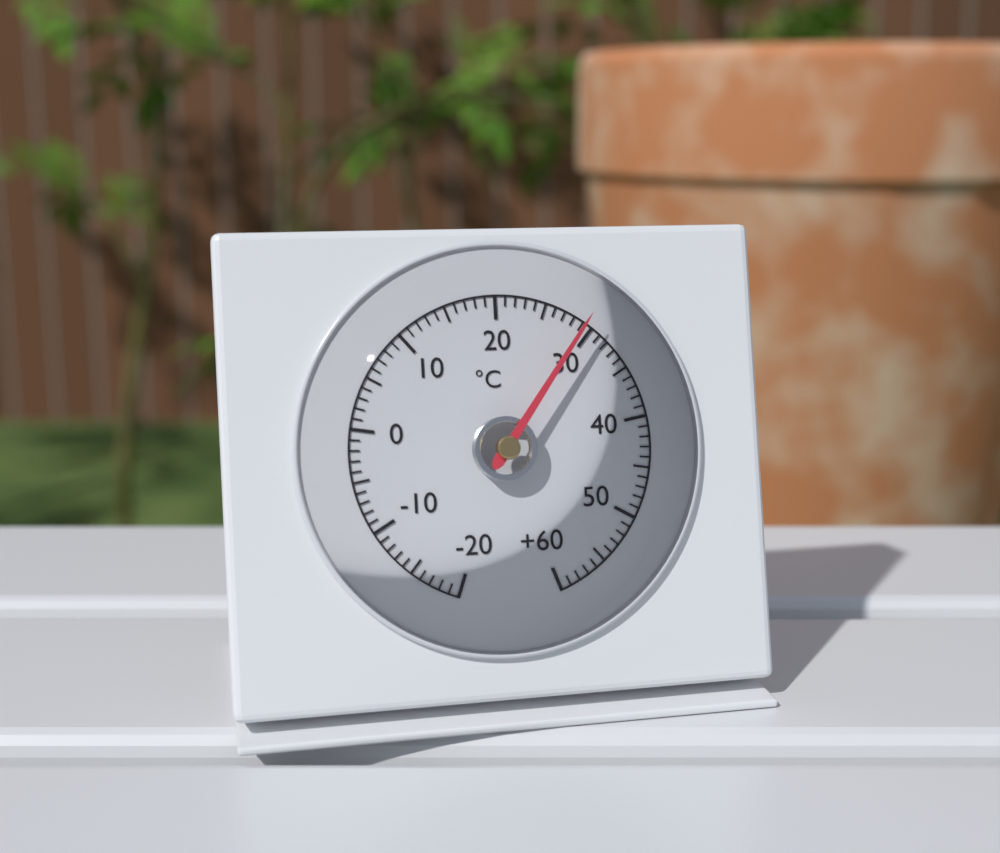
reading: 29 °C
